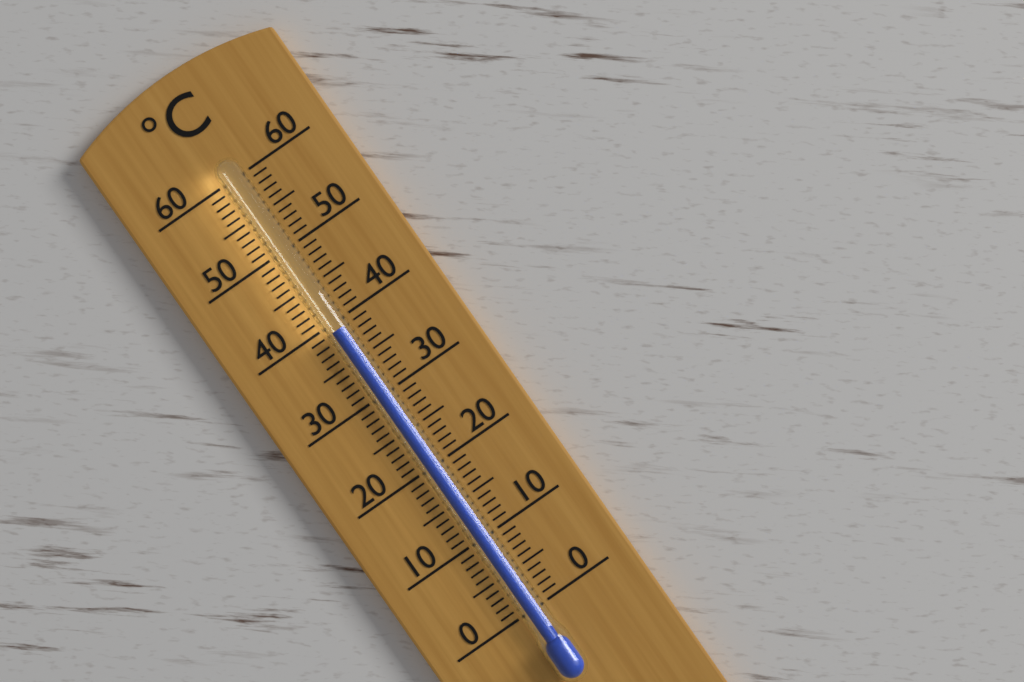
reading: 39 °C
